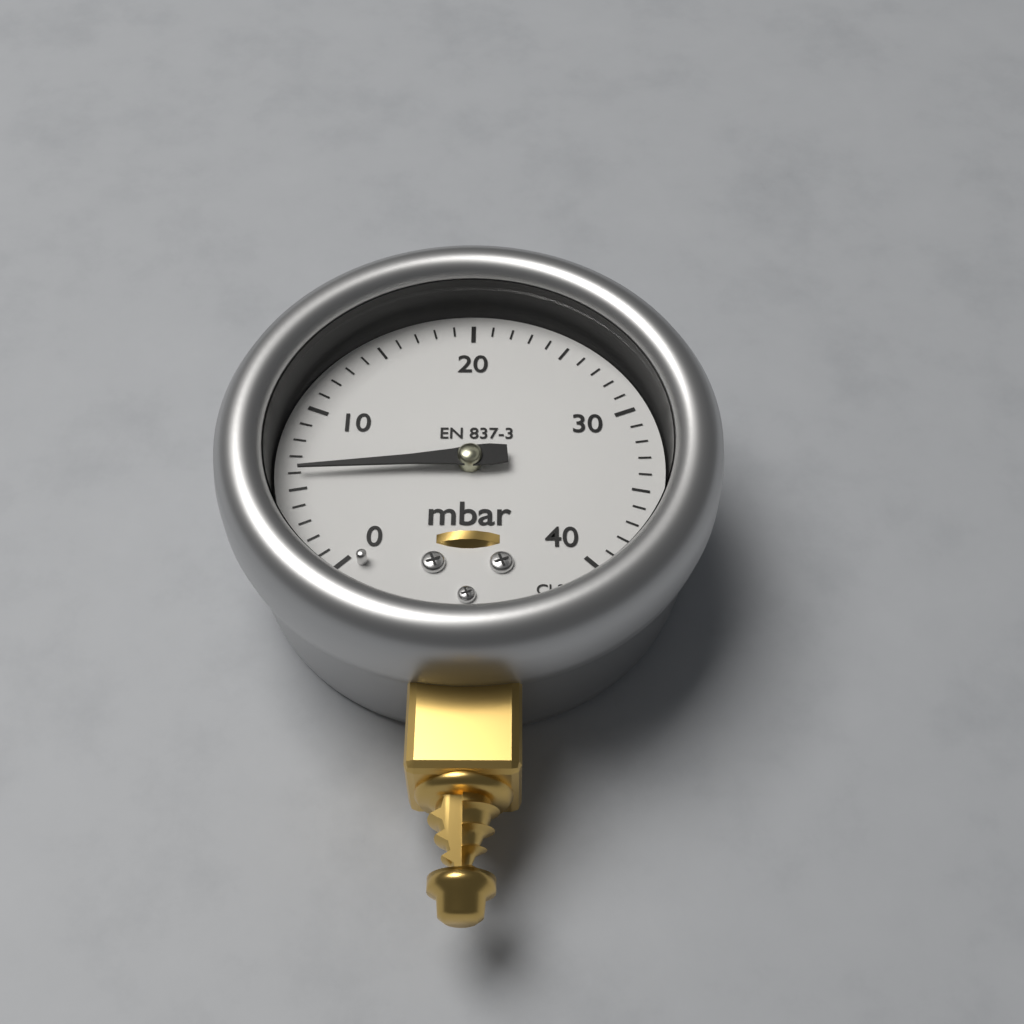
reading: 6 mbar
